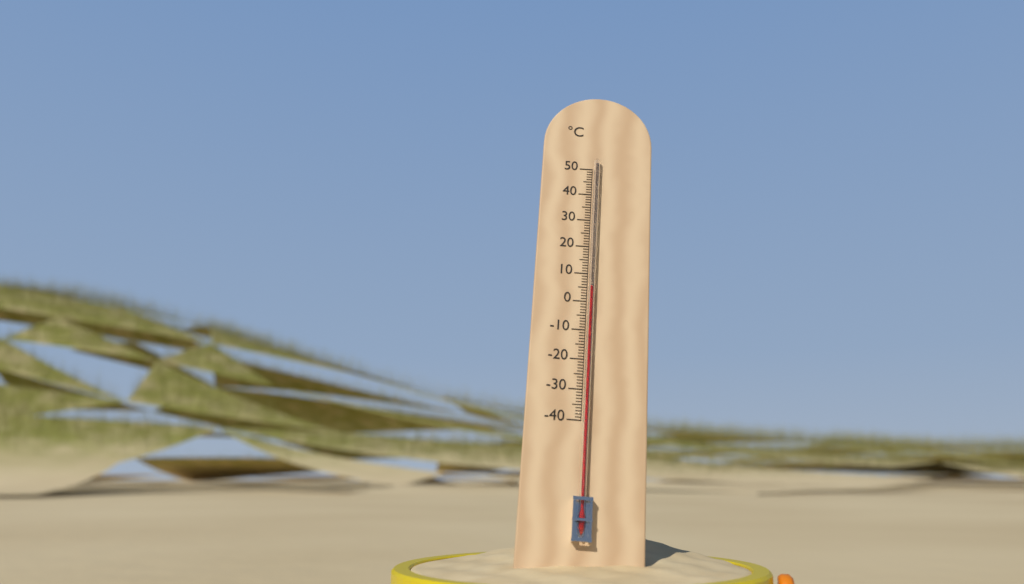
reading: 5 °C
